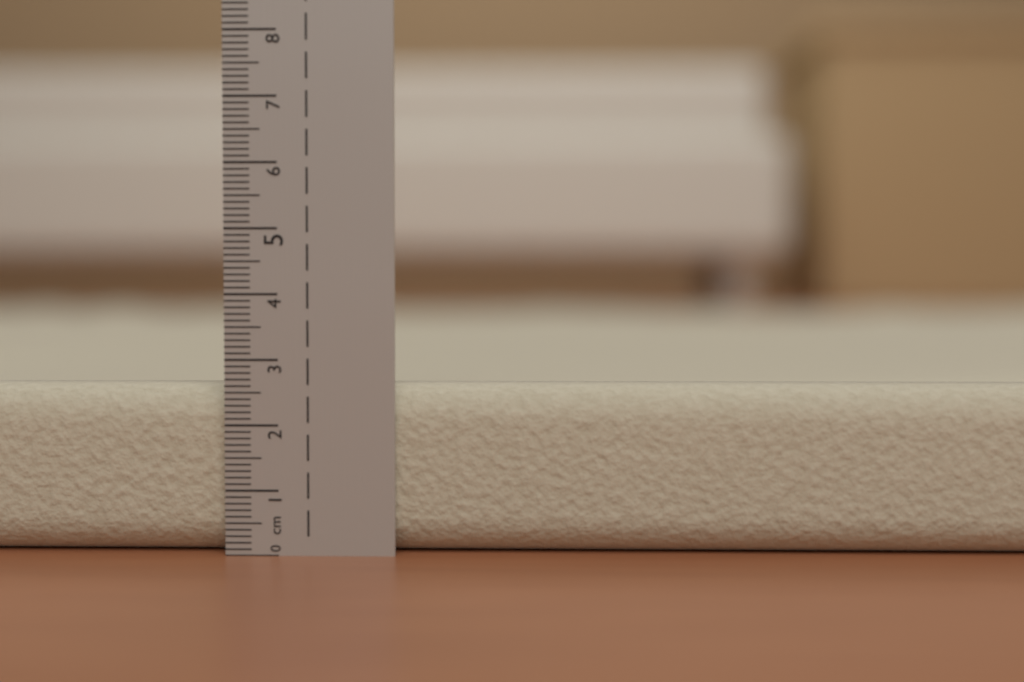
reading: 2.6 cm
